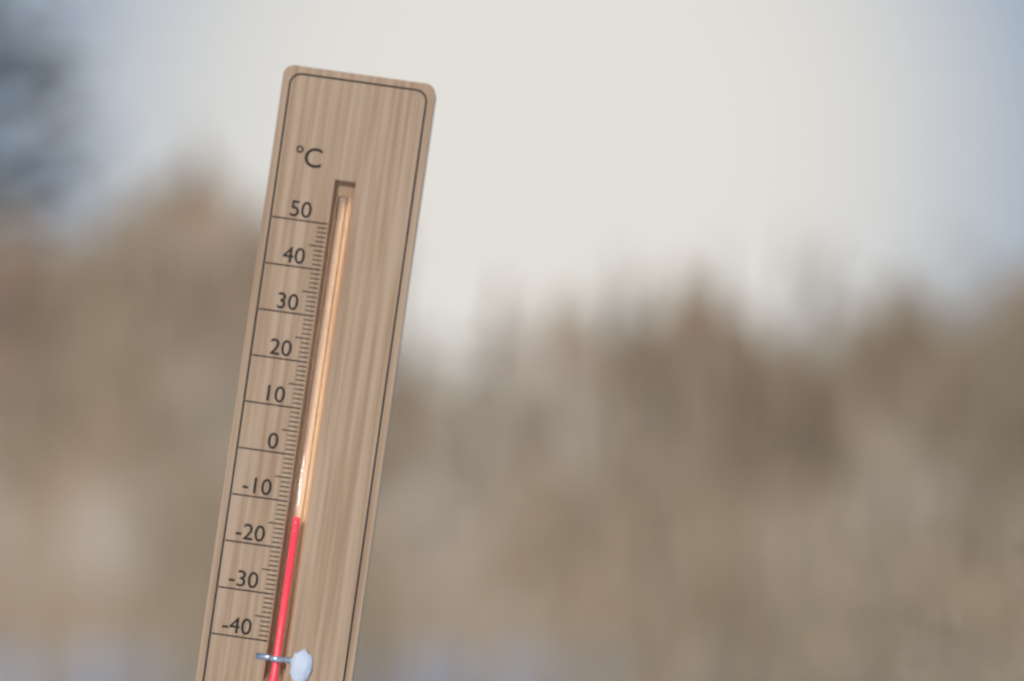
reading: -13 °C
